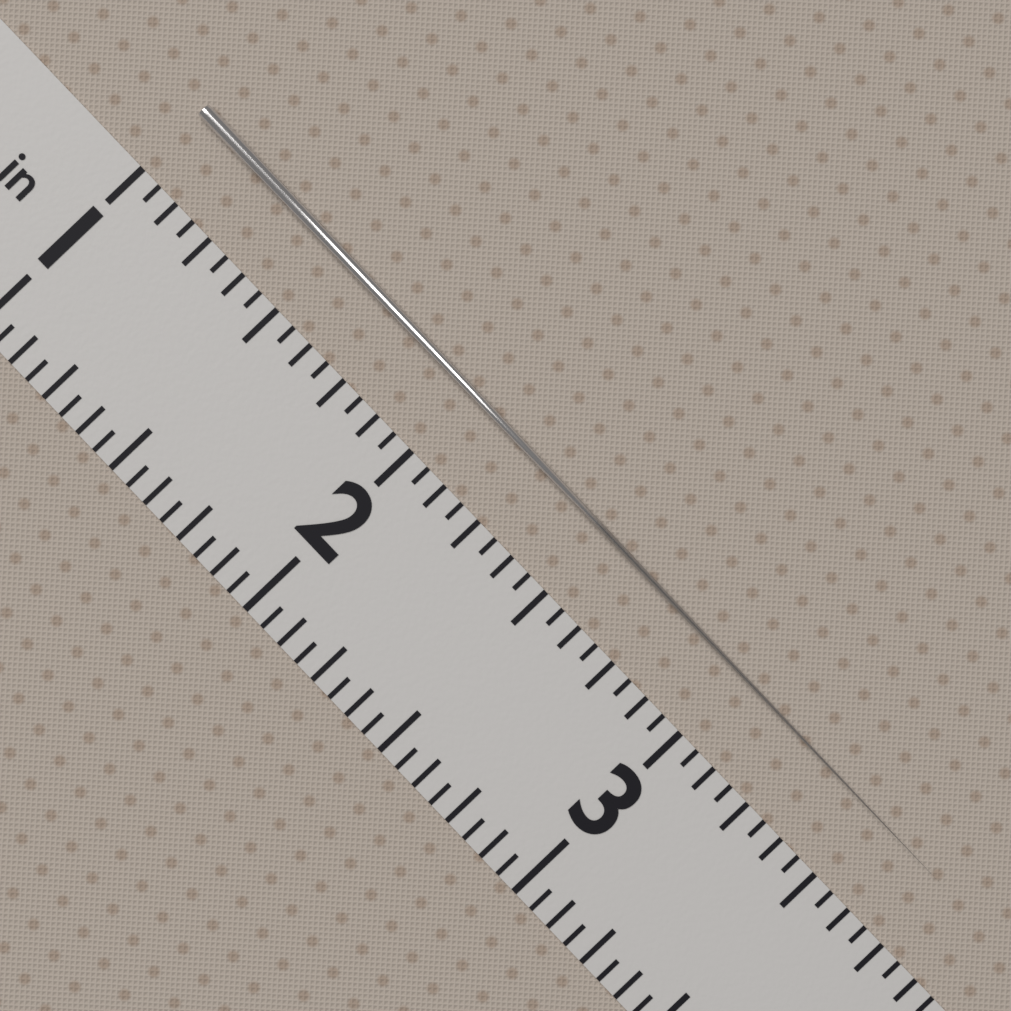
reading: 3.7500 in
